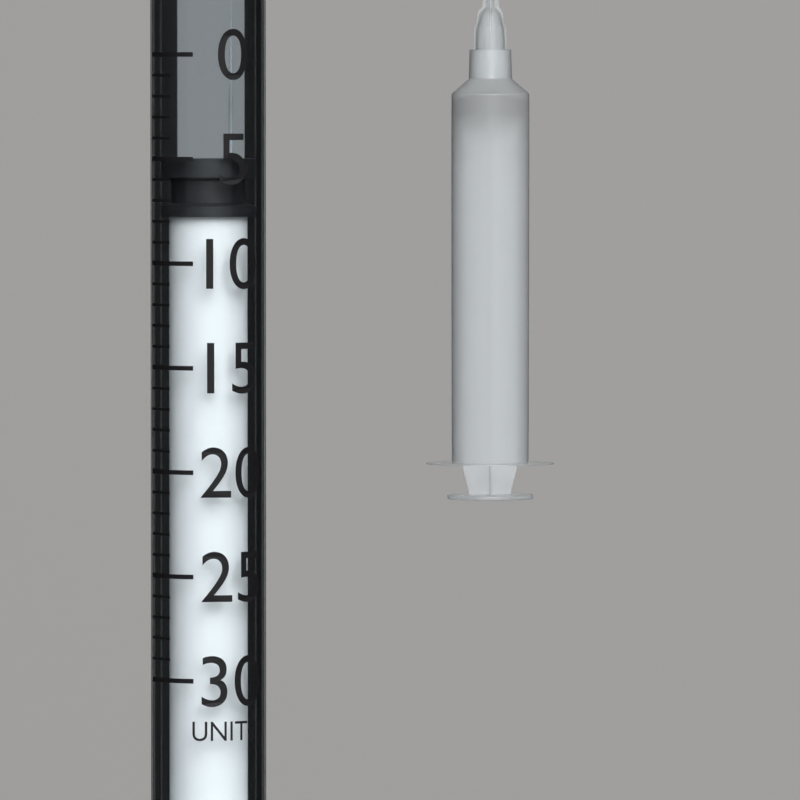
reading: 5 units
